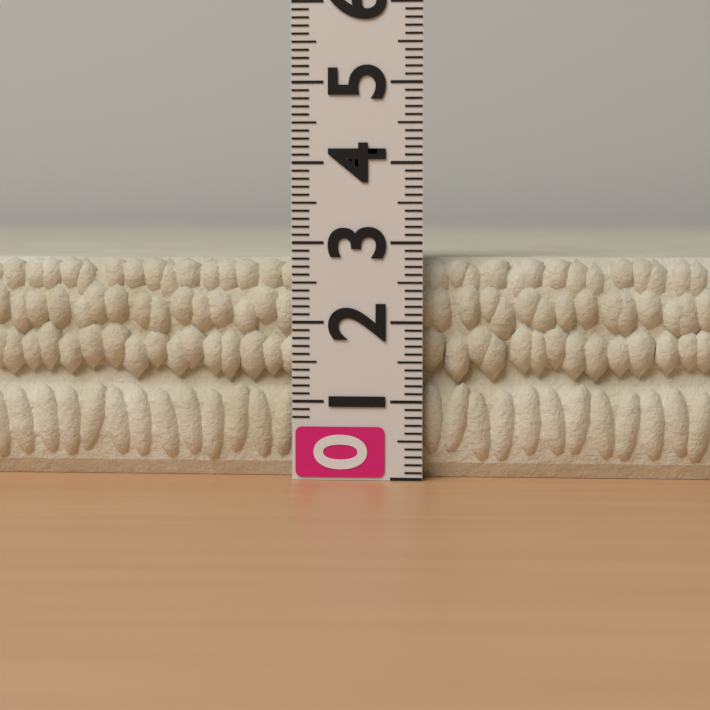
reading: 2.8 (no unit)
